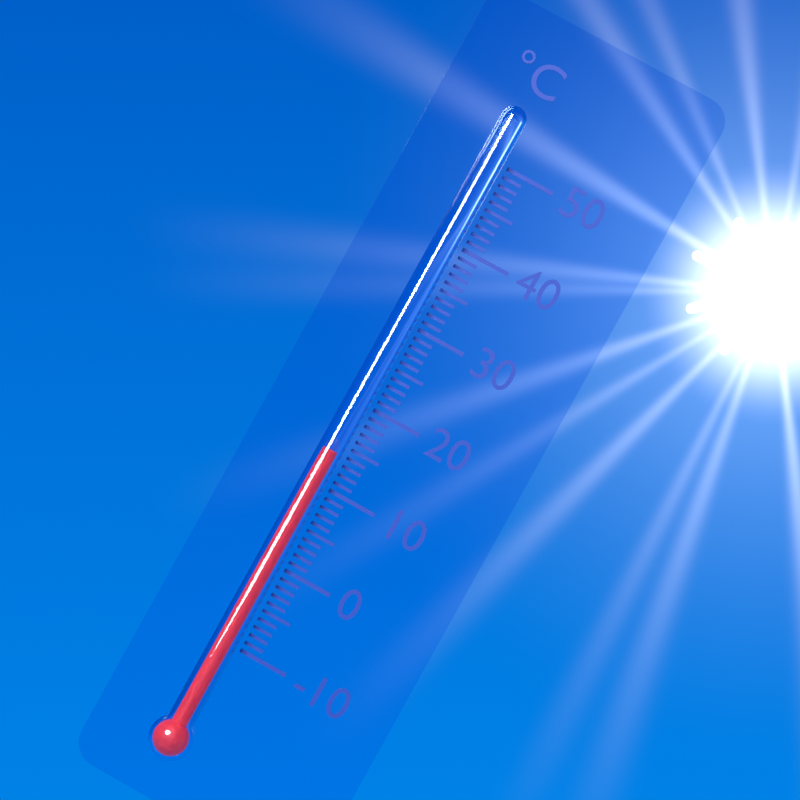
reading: 14 °C
